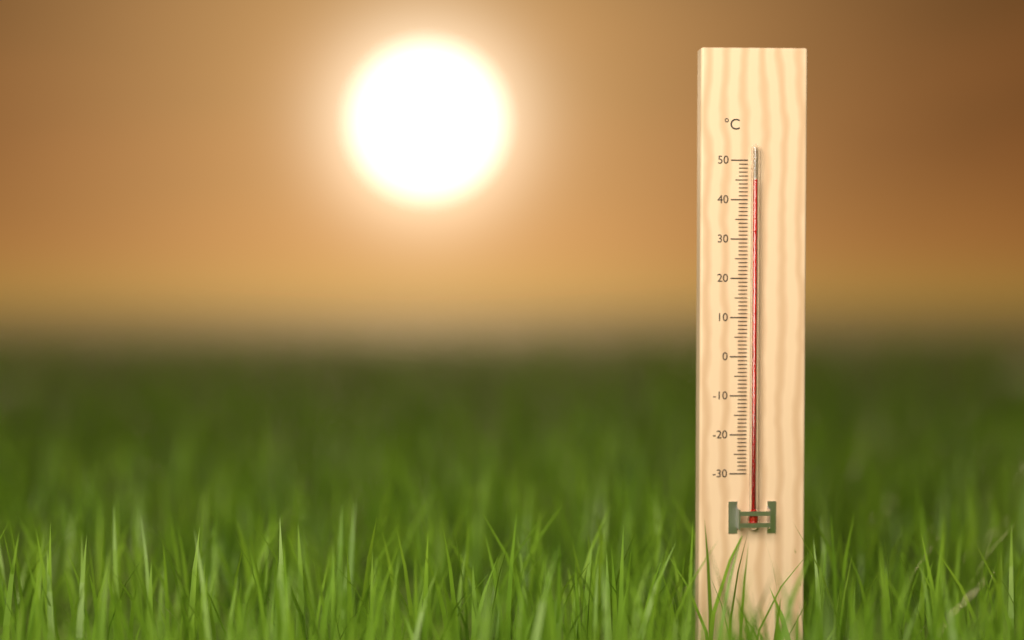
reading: 45 °C
